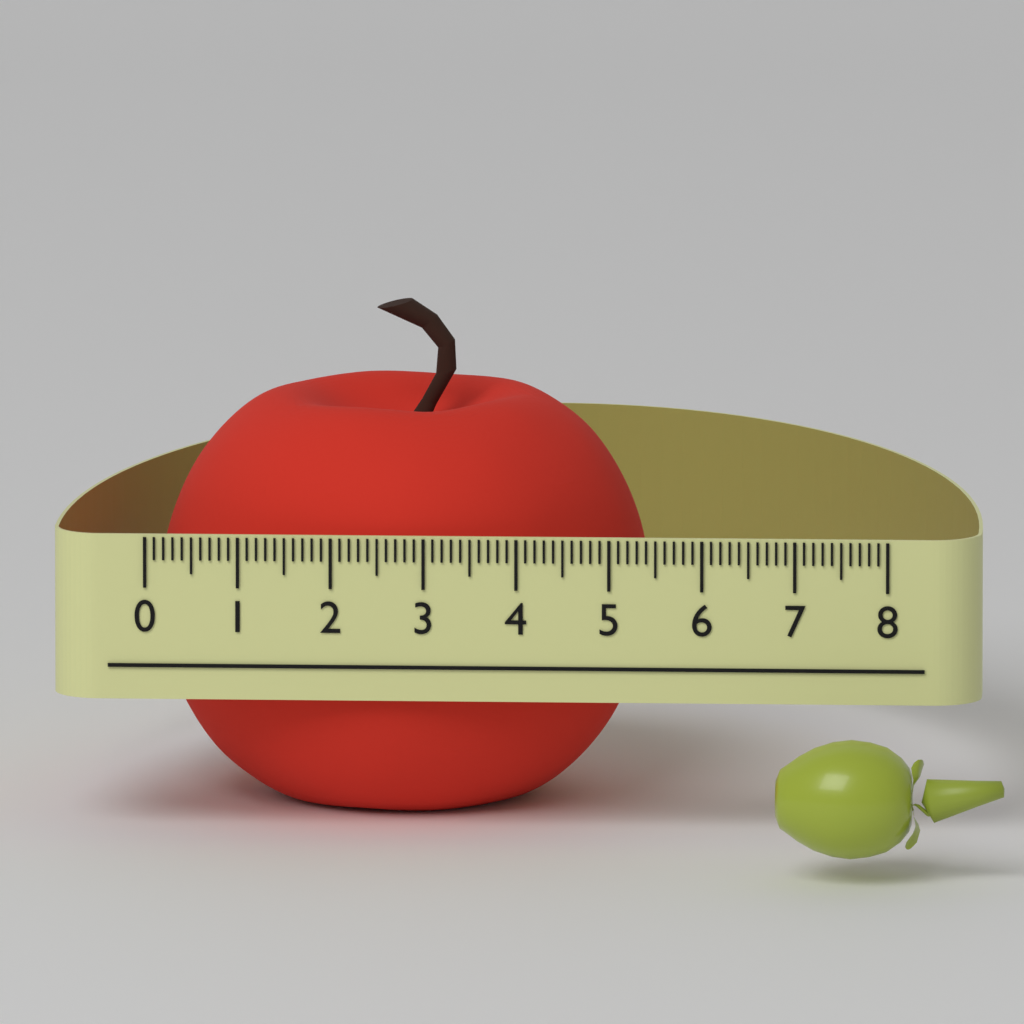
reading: 5.3 (no unit)
